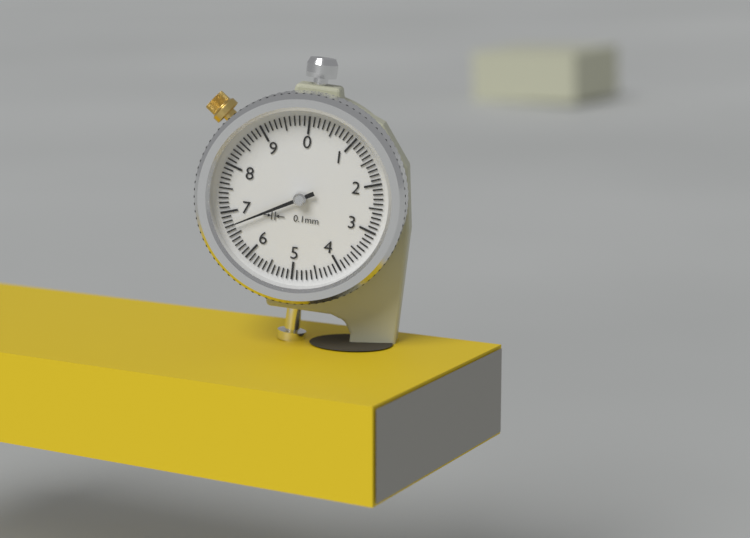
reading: 6.7 mm
